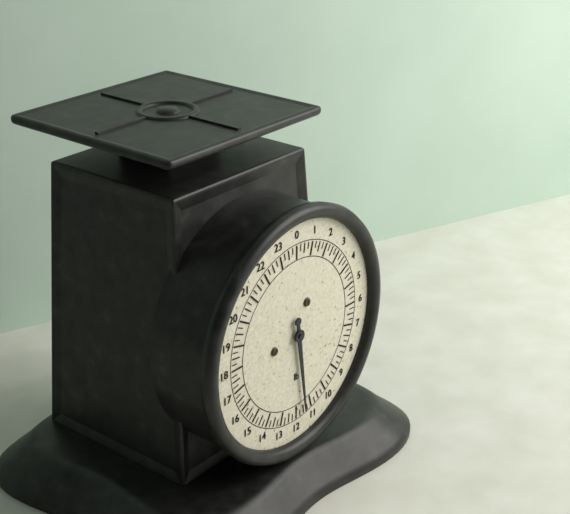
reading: 11.50 lb
